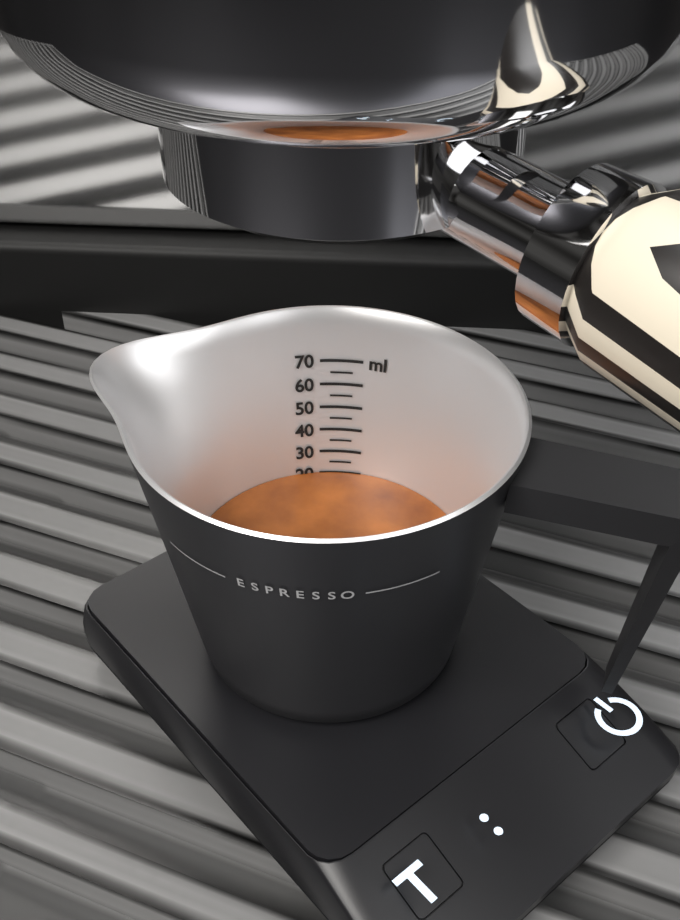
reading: 20 ml
